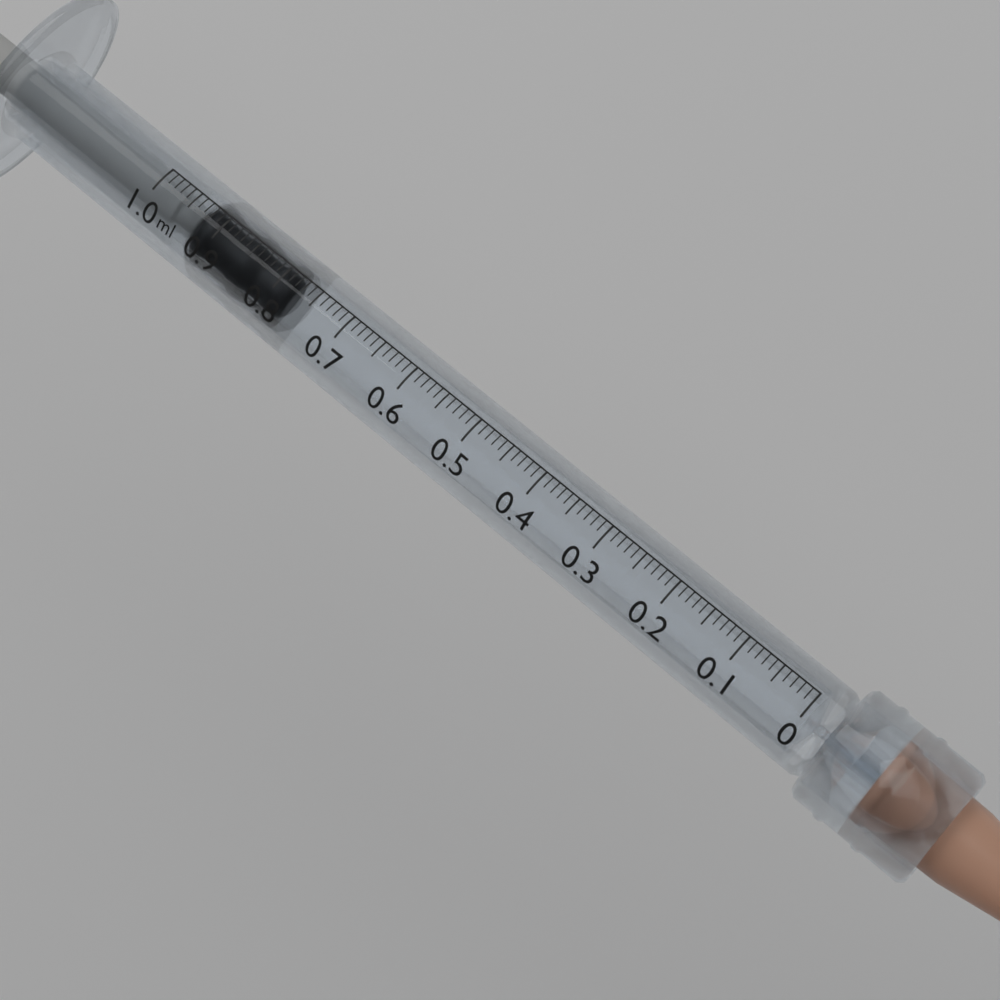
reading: 0.78 ml
